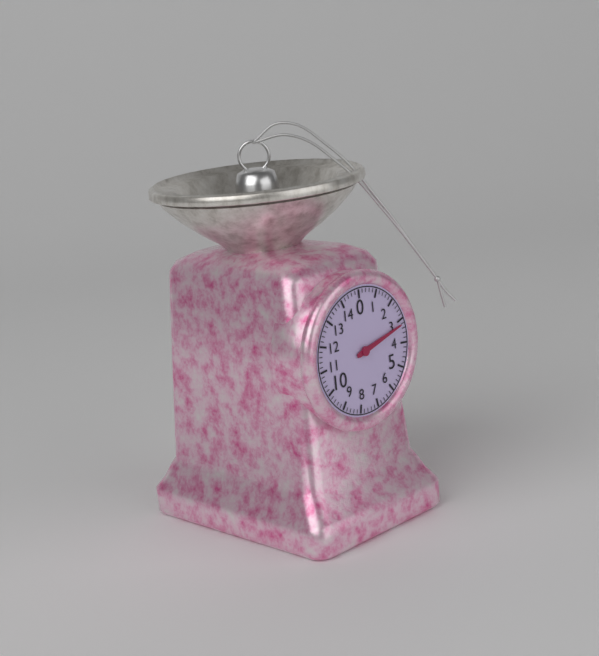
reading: 3.2 (no unit)
